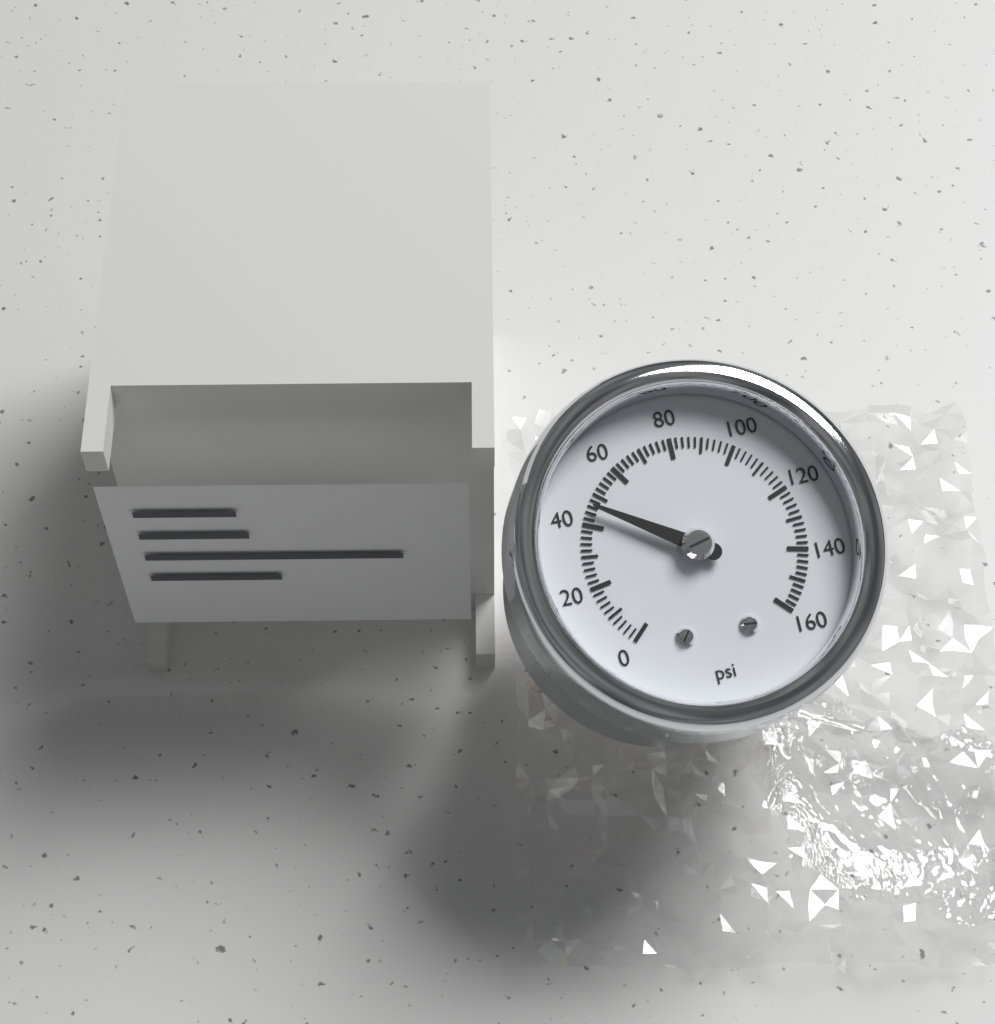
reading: 46 psi
